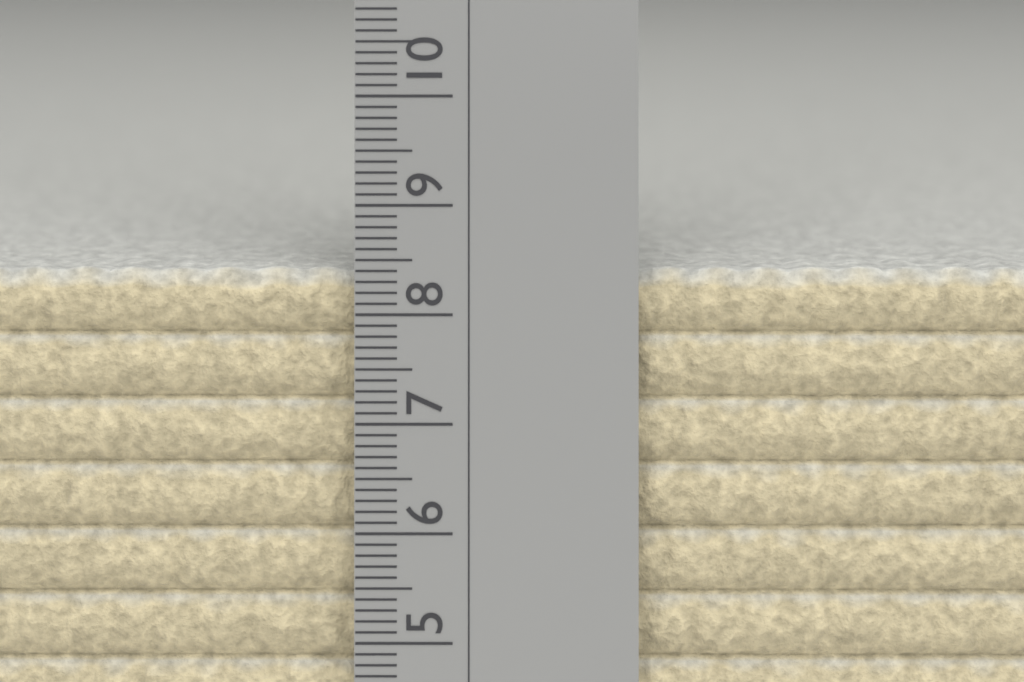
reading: 8.4 cm
